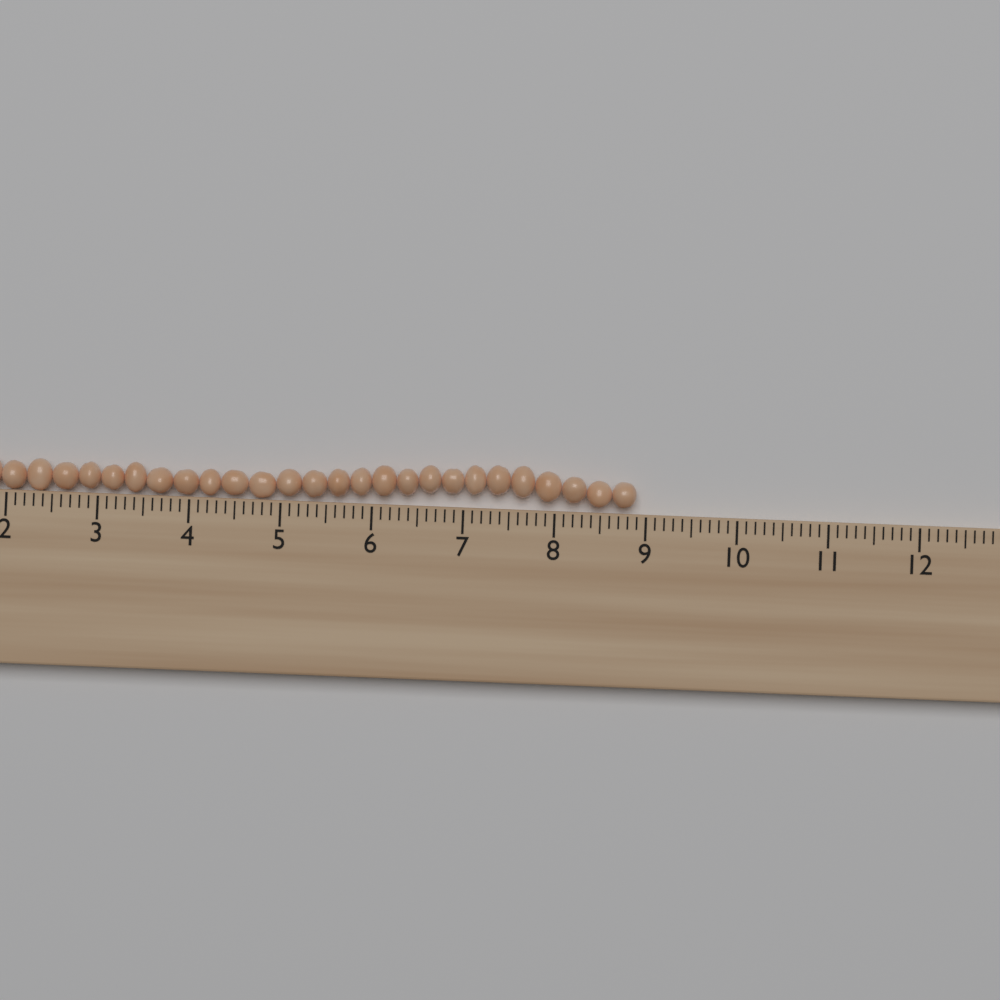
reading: 8.9 cm
